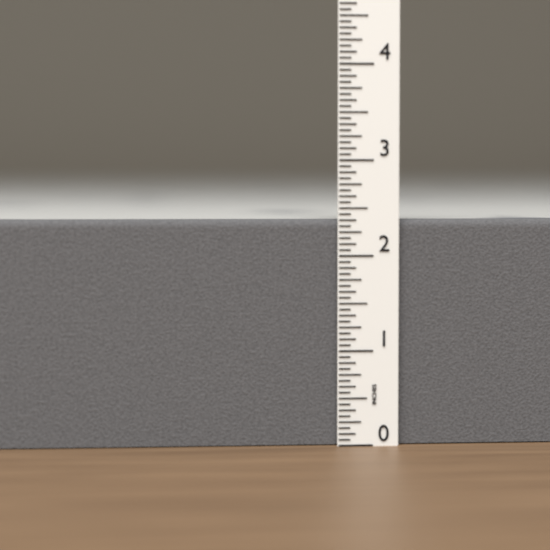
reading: 2.3750 in
